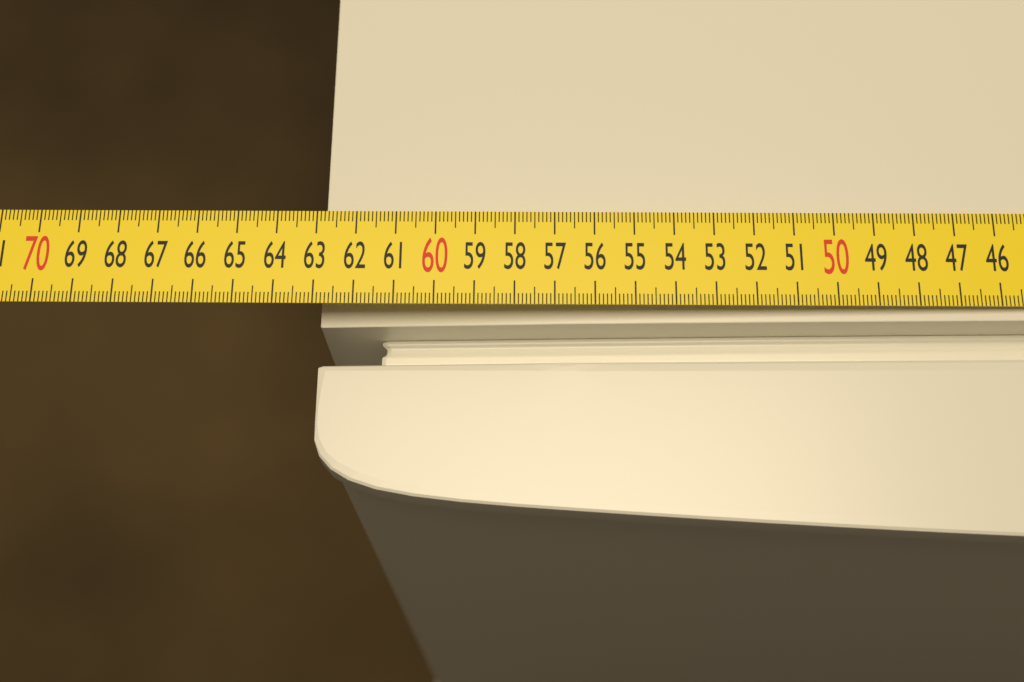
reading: 62.9 cm
